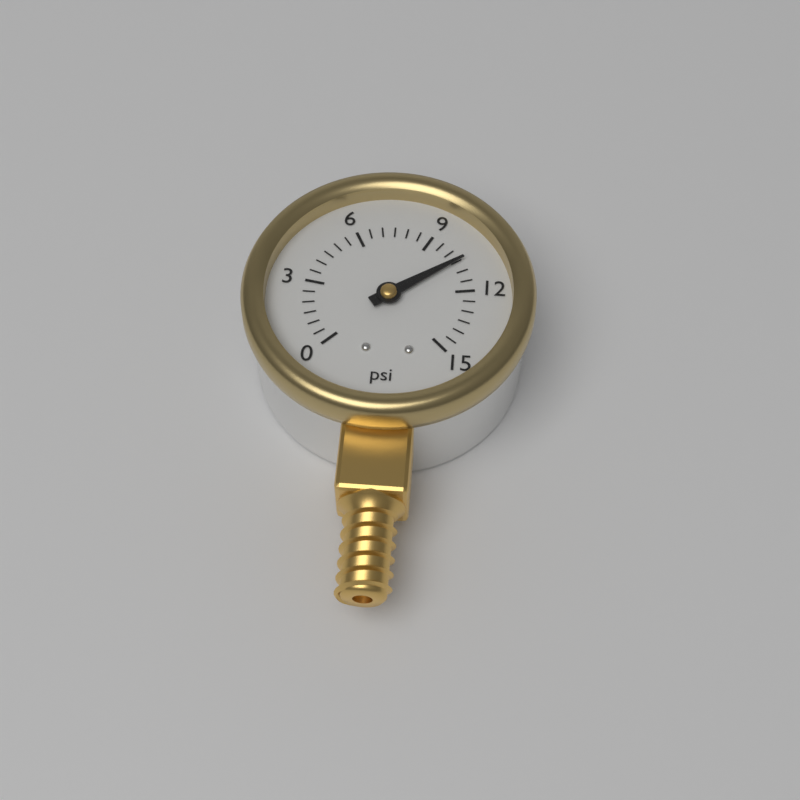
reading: 10.5 psi
